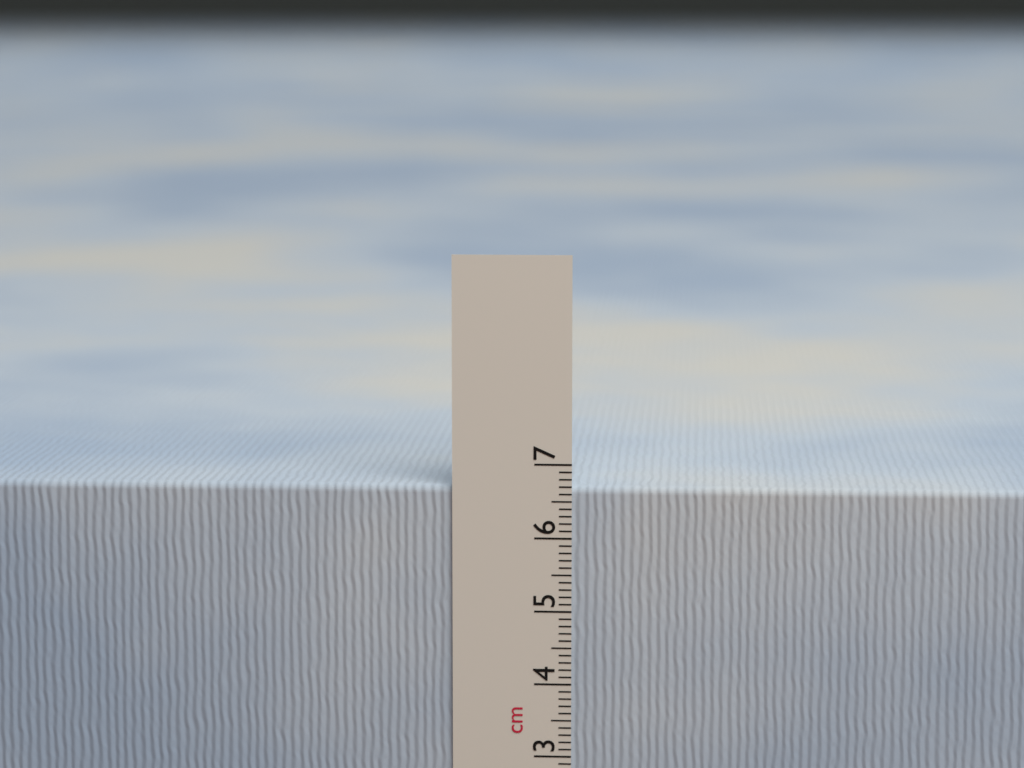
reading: 6.7 cm
